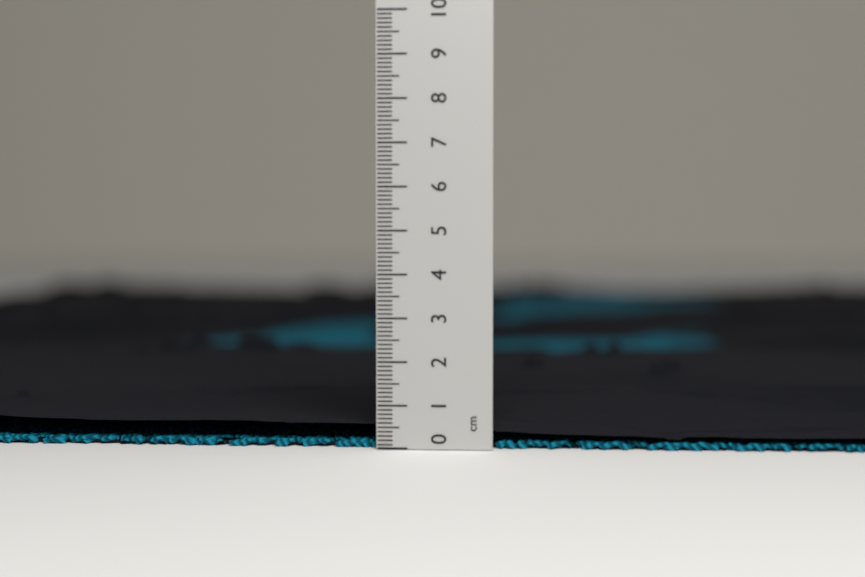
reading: 0.2 cm
